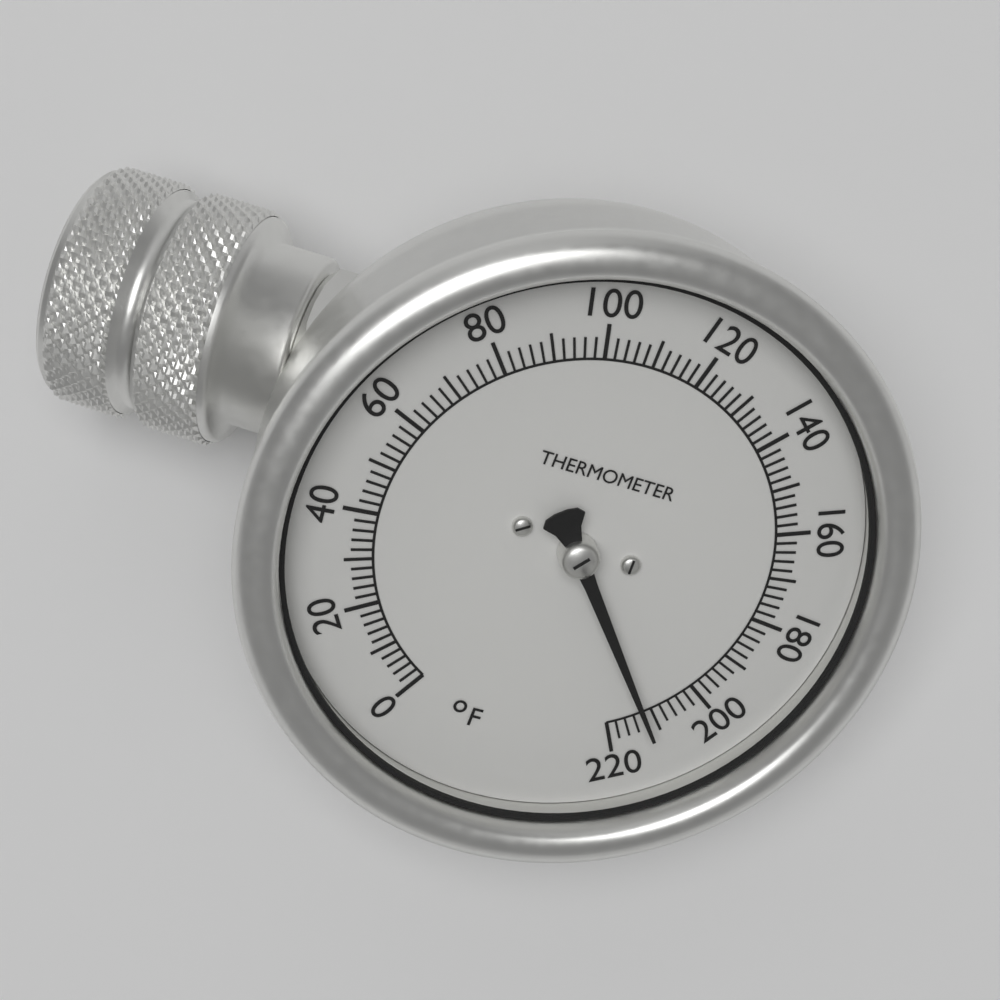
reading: 212 °F
